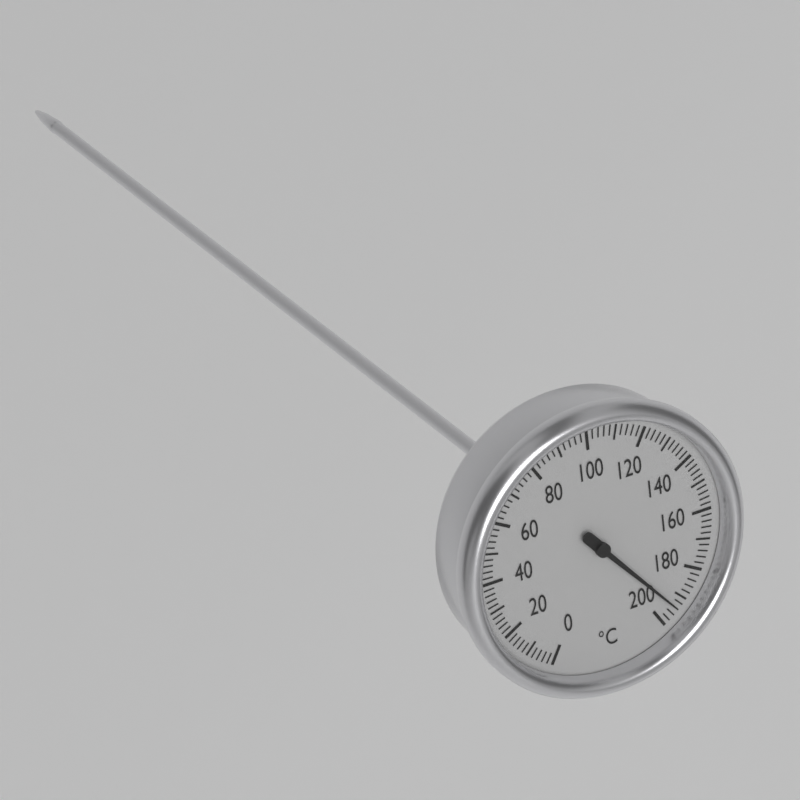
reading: 194 °C
